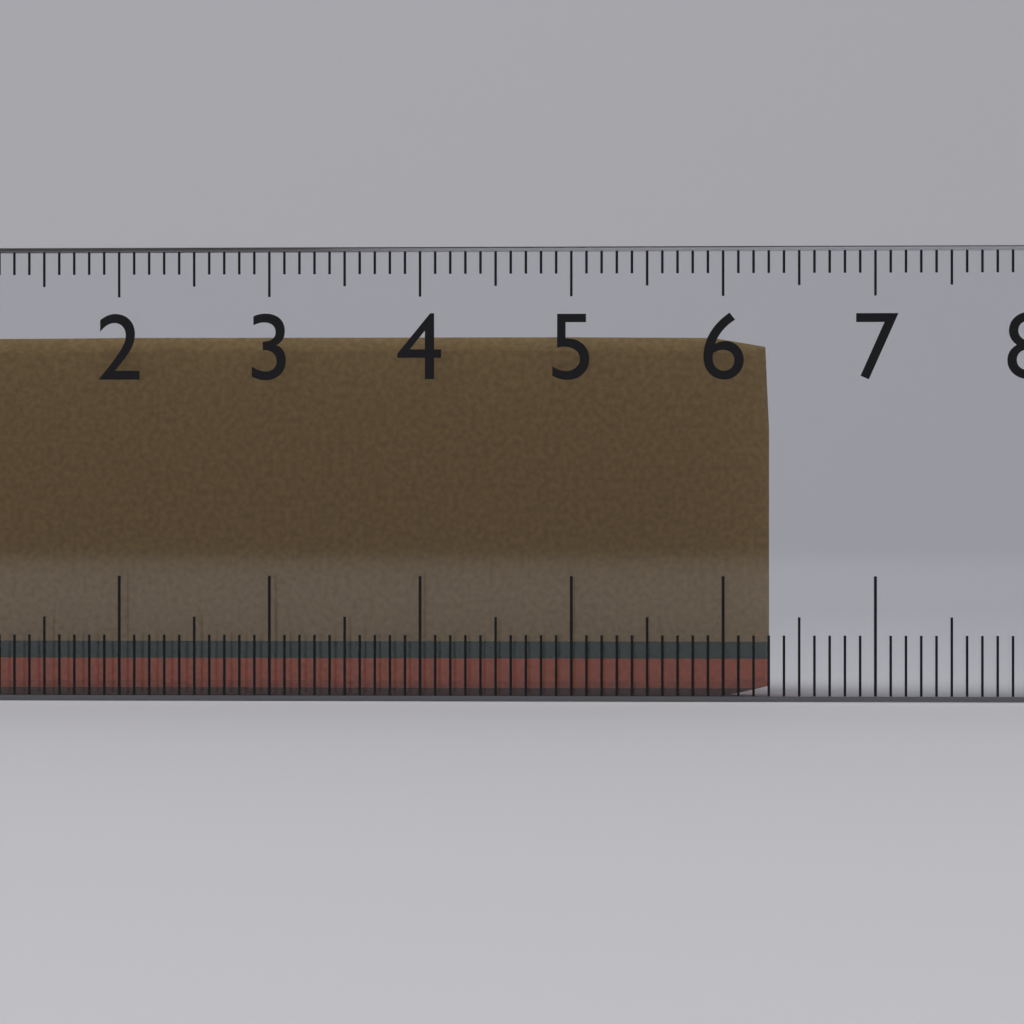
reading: 6.3 cm
